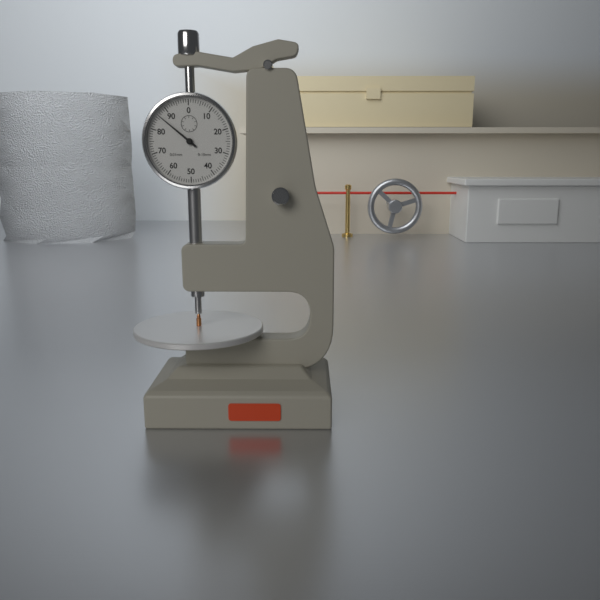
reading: 0.86 mm
